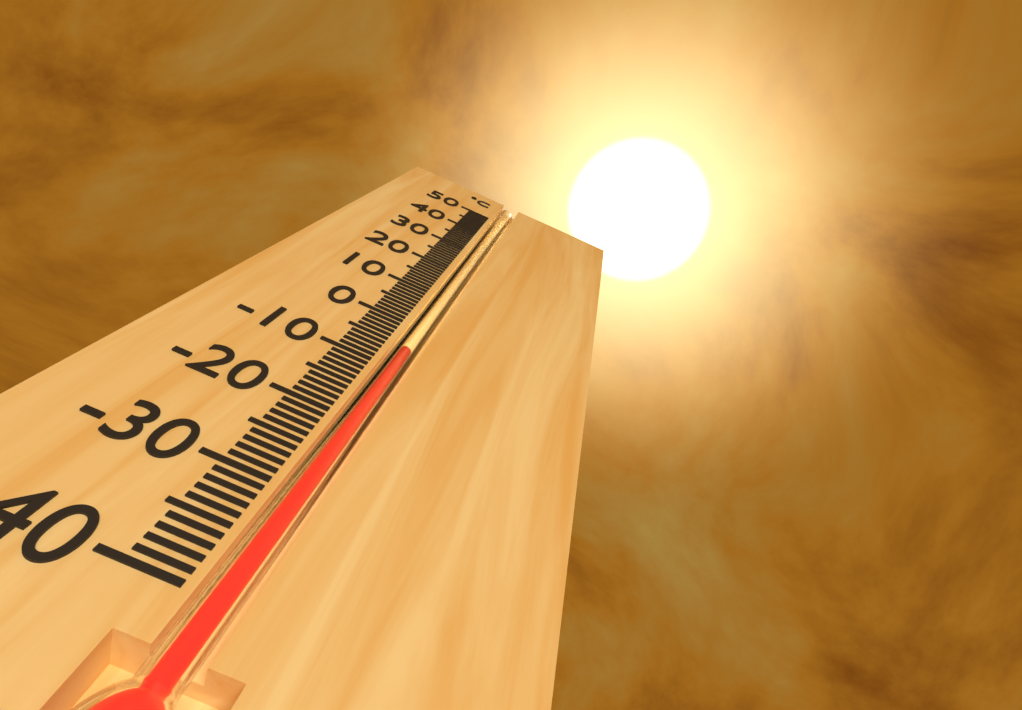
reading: -6 °C
